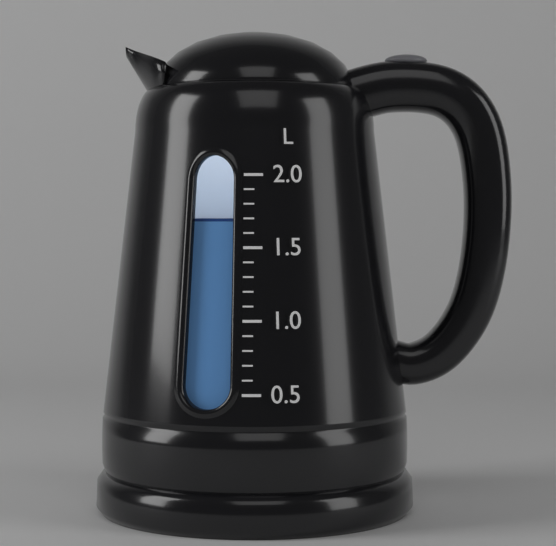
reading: 1.7 L
